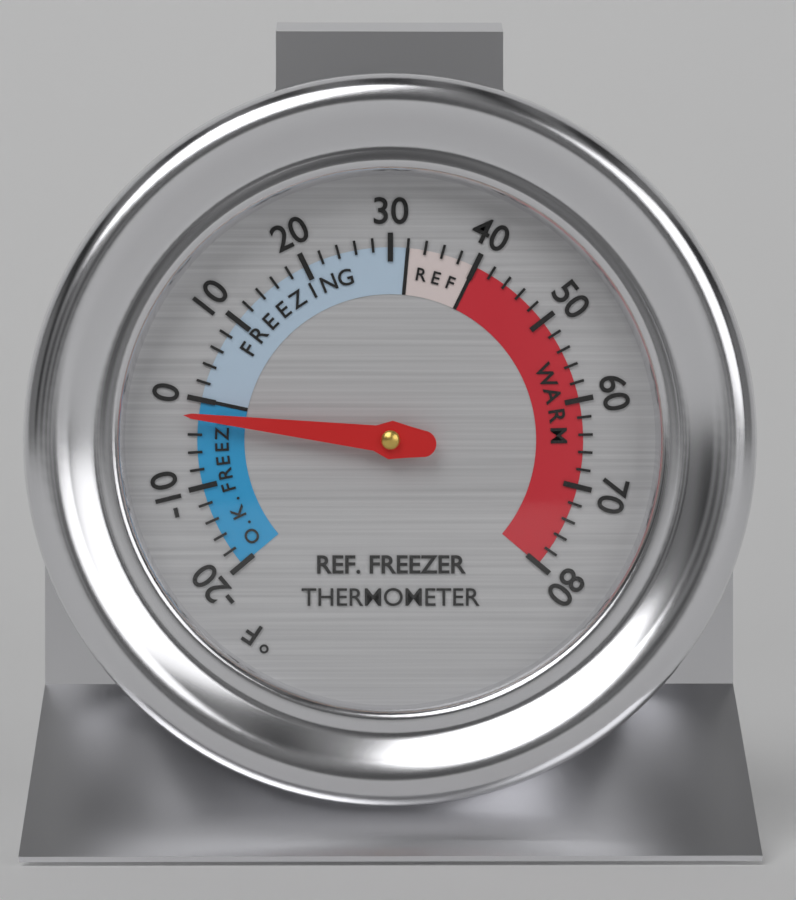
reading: -2 °F
